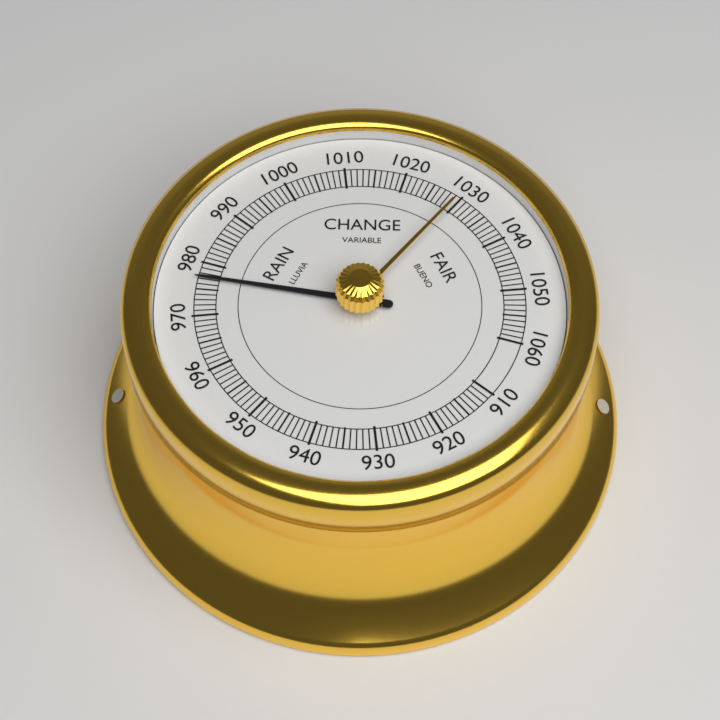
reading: 977 (no unit)
